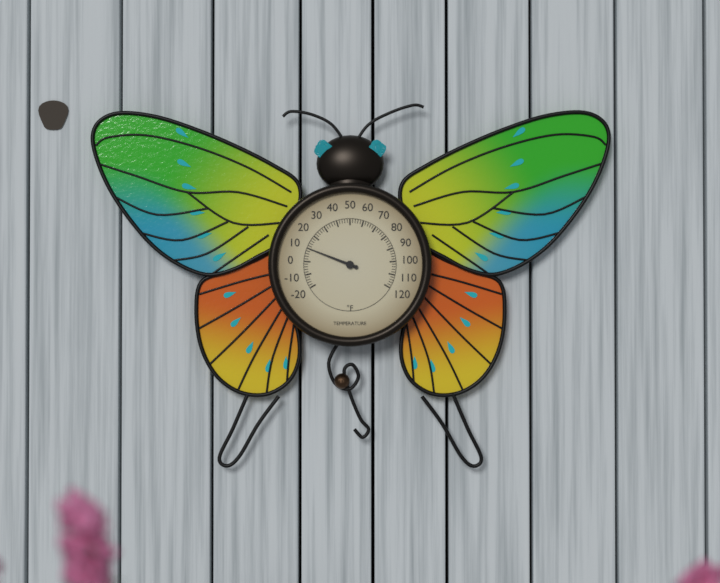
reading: 10 °F
